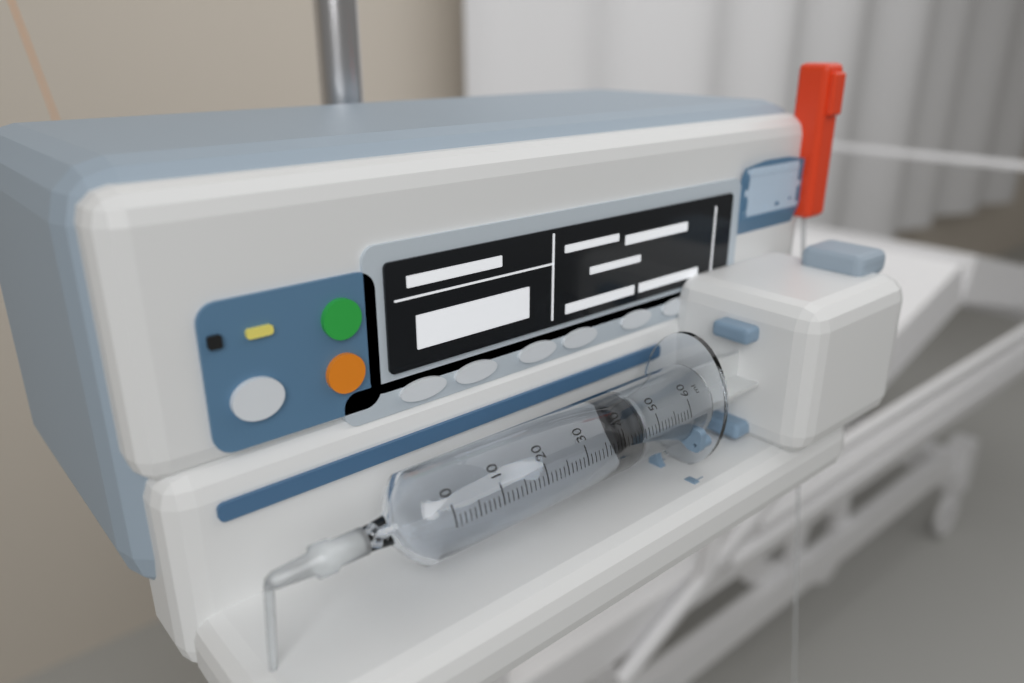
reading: 39 ml
